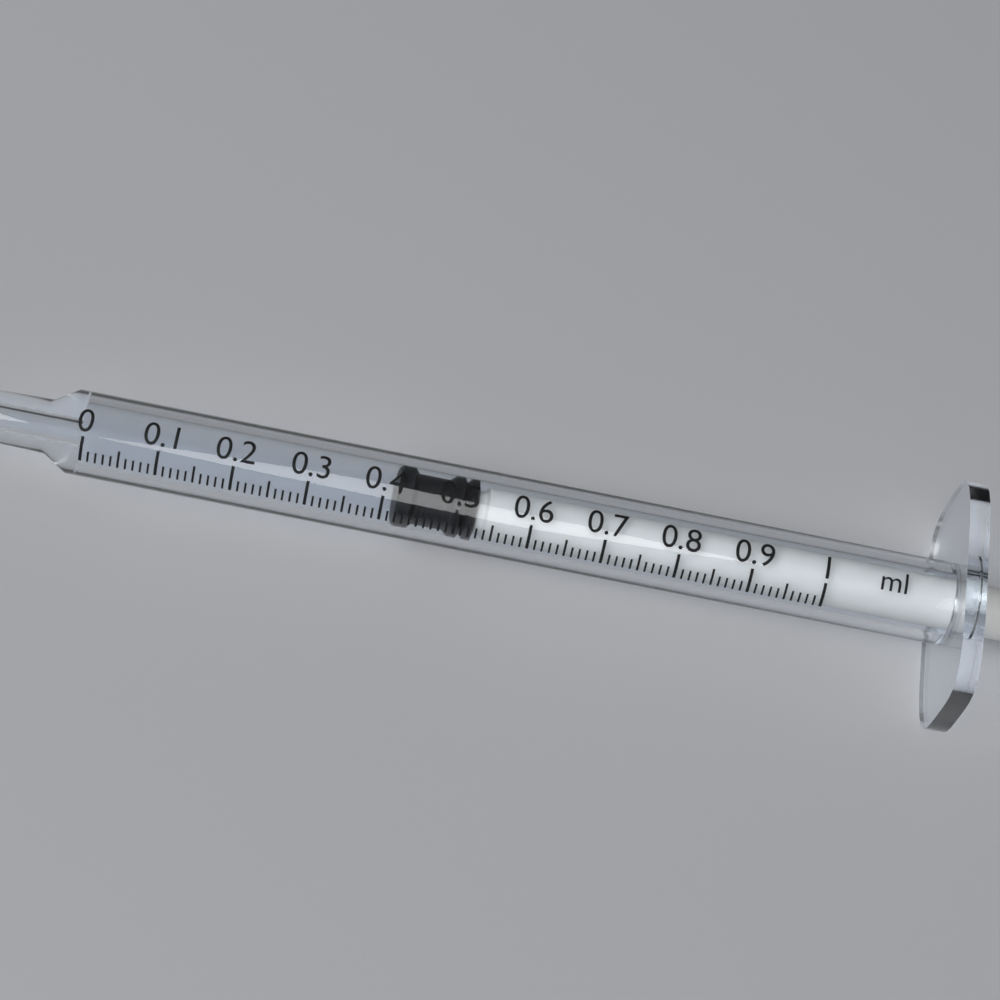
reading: 0.42 ml
